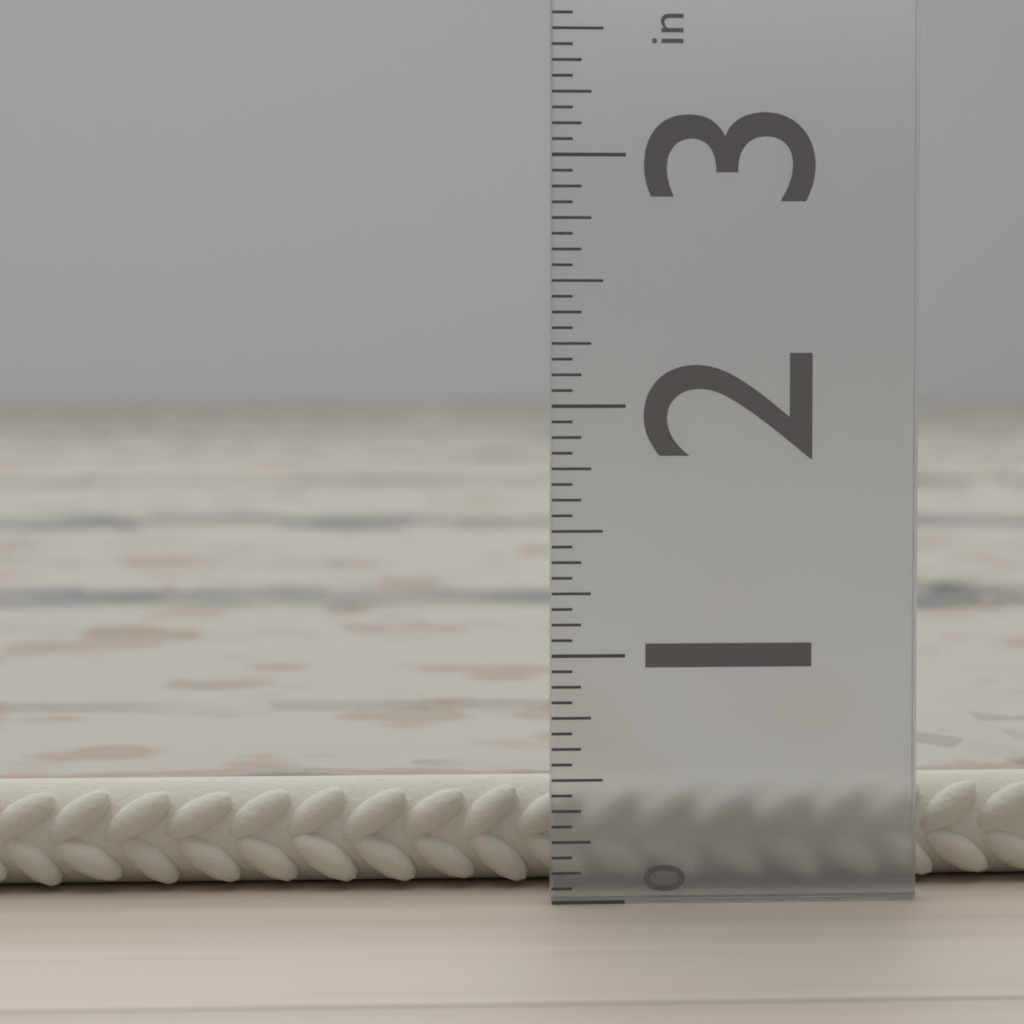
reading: 0.4375 in
